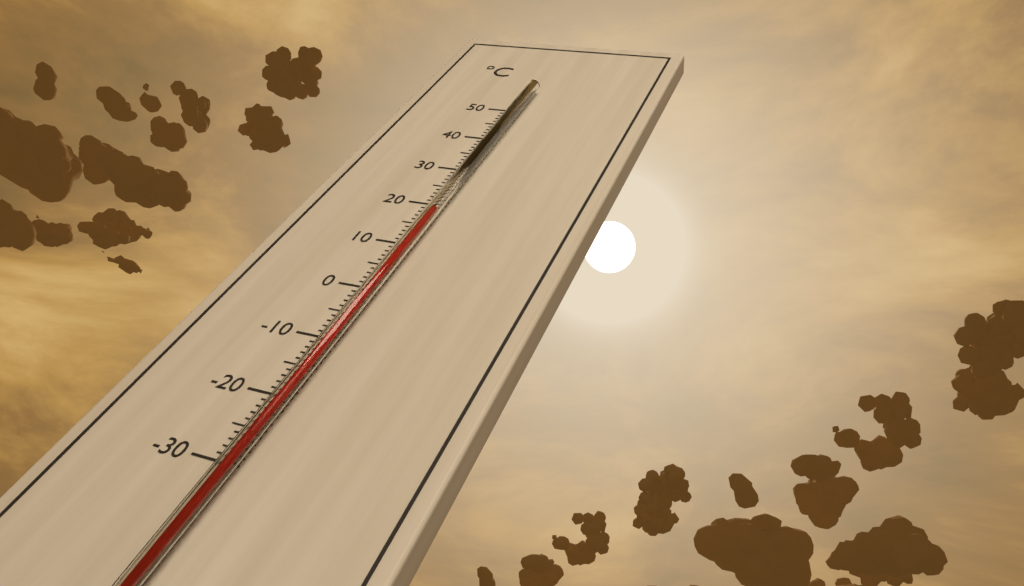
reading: 17 °C
